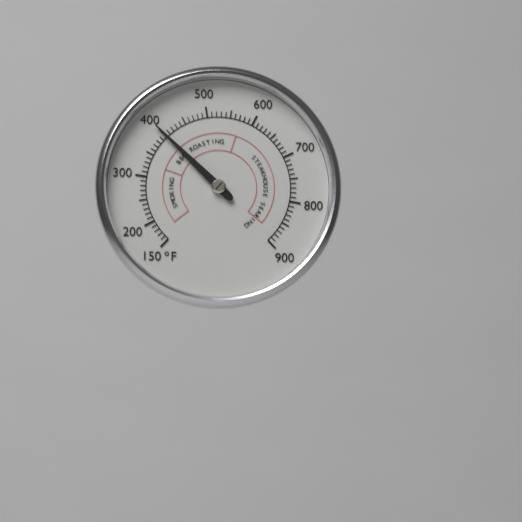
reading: 400 °F
